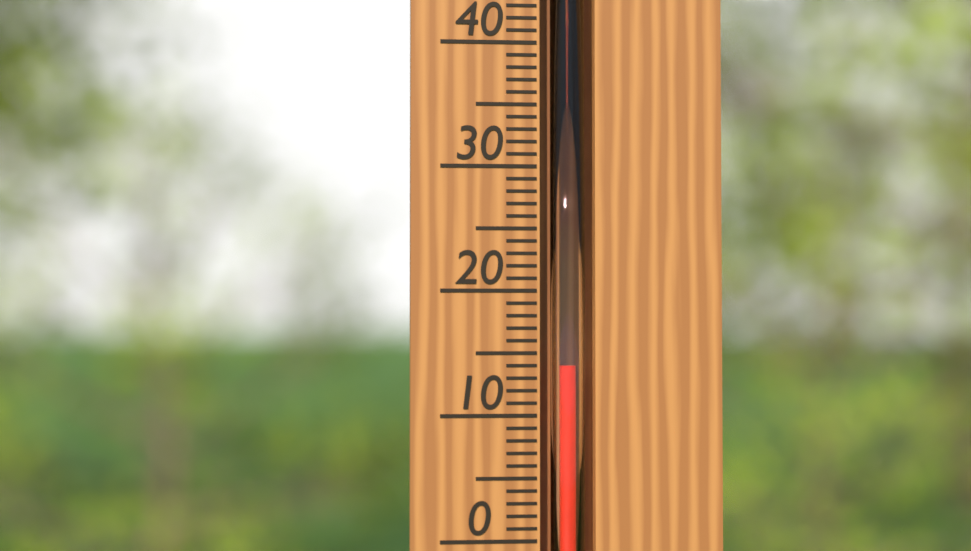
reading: 14 °C
